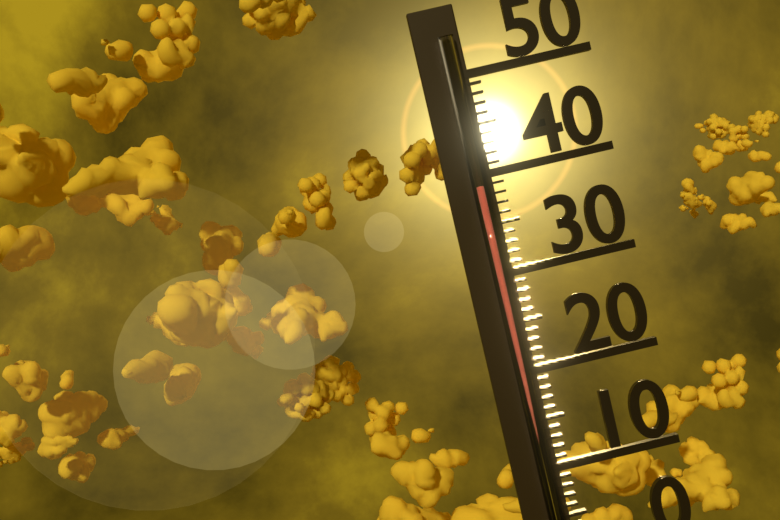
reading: 39 (no unit)
